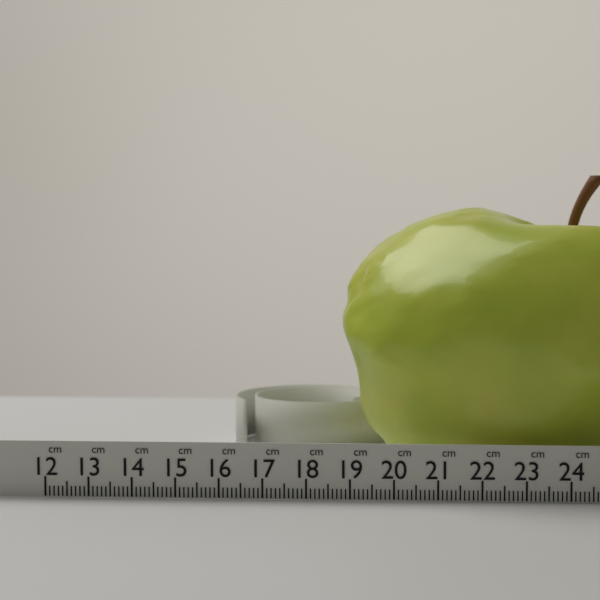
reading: 18.6 cm
